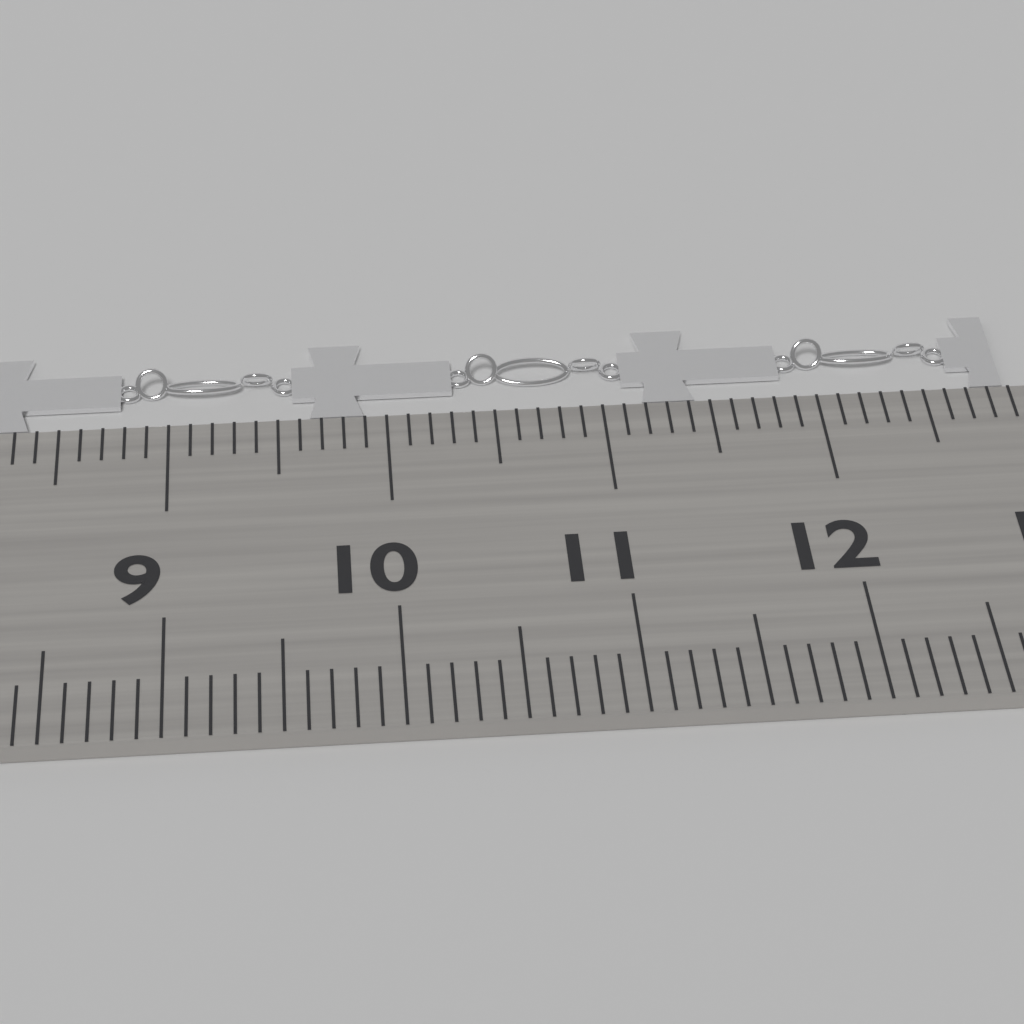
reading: 12.9 cm
